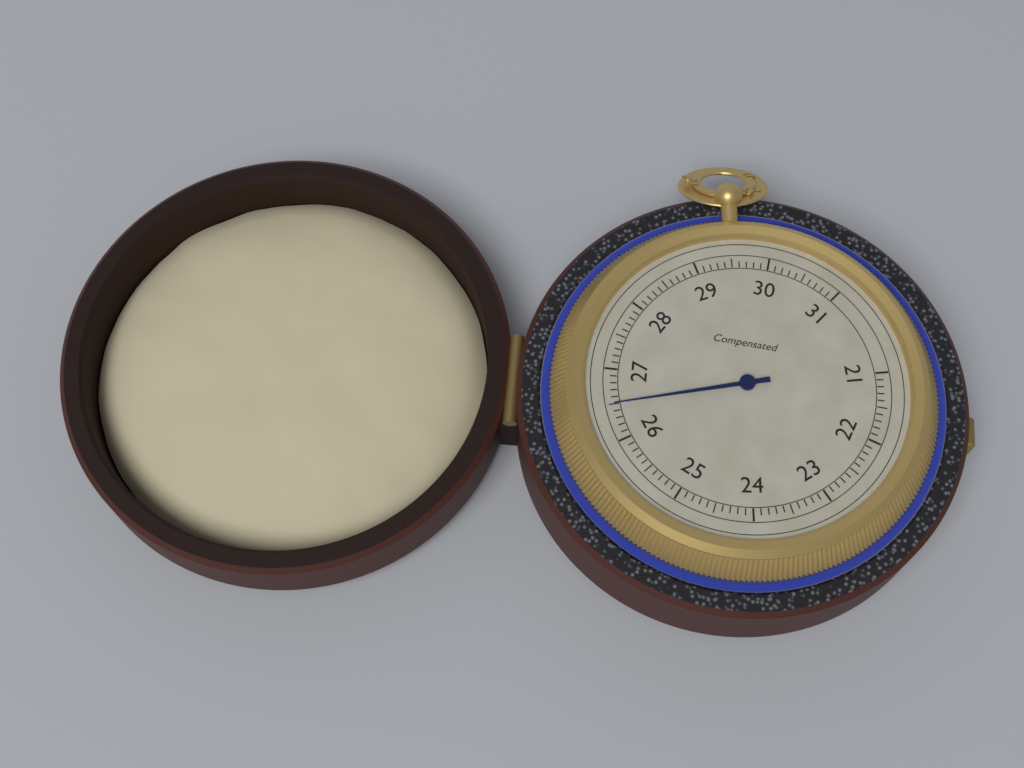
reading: 26.5 (no unit)
